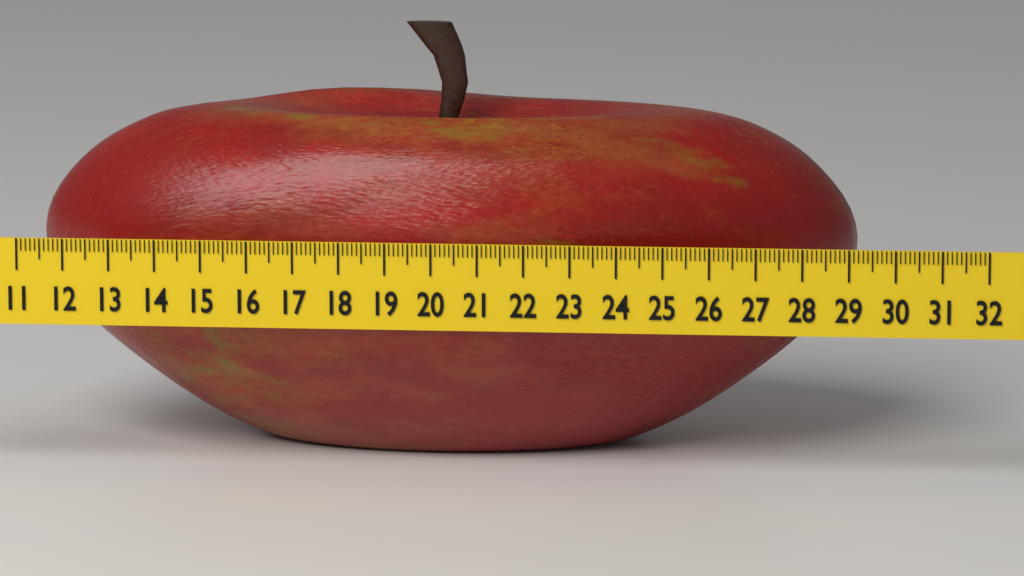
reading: 29.1 (no unit)
